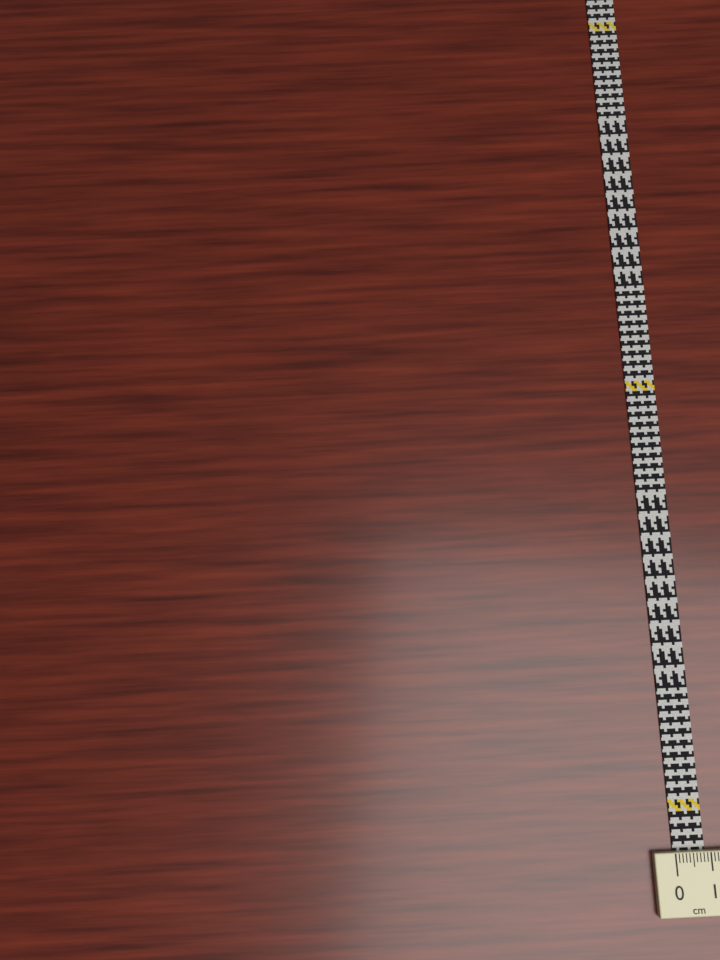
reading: 0.9 cm
